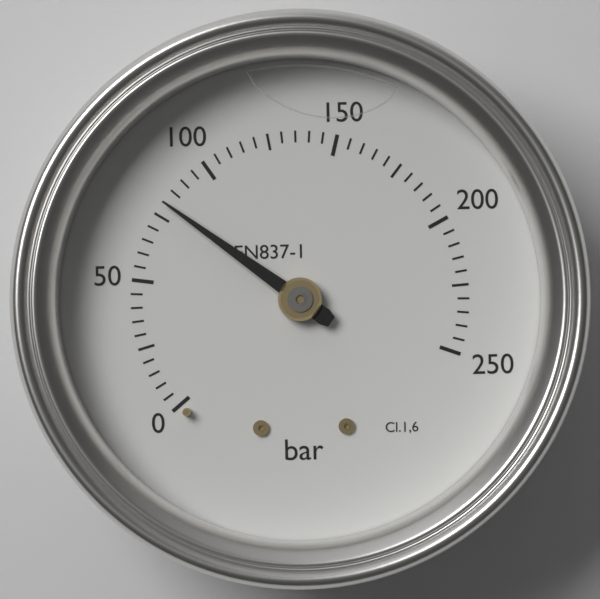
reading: 80 bar
